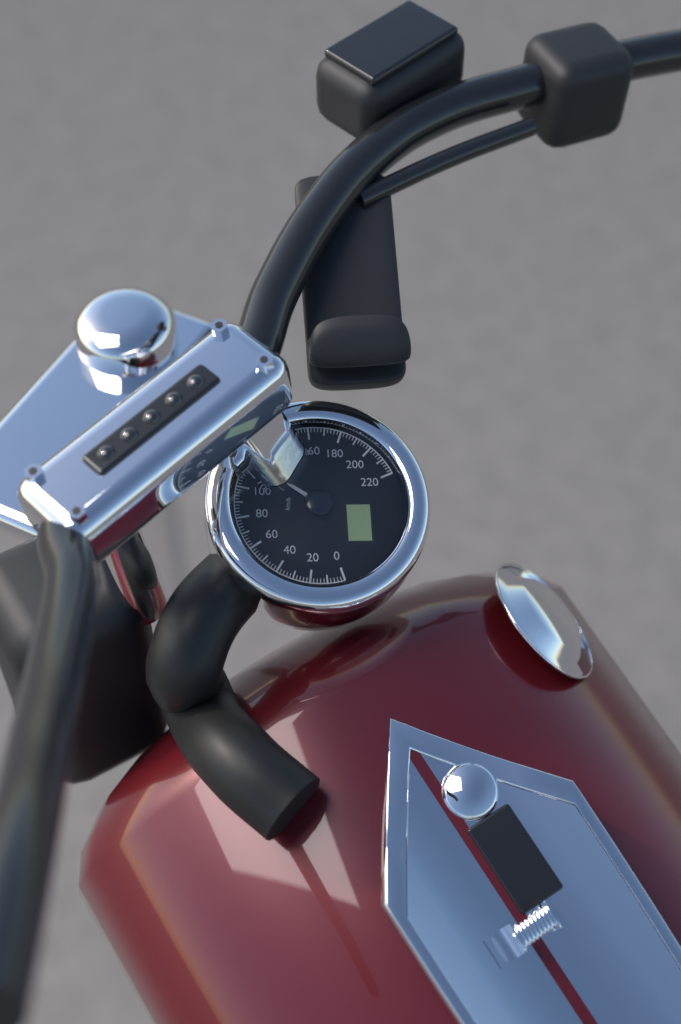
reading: 118 km/h
